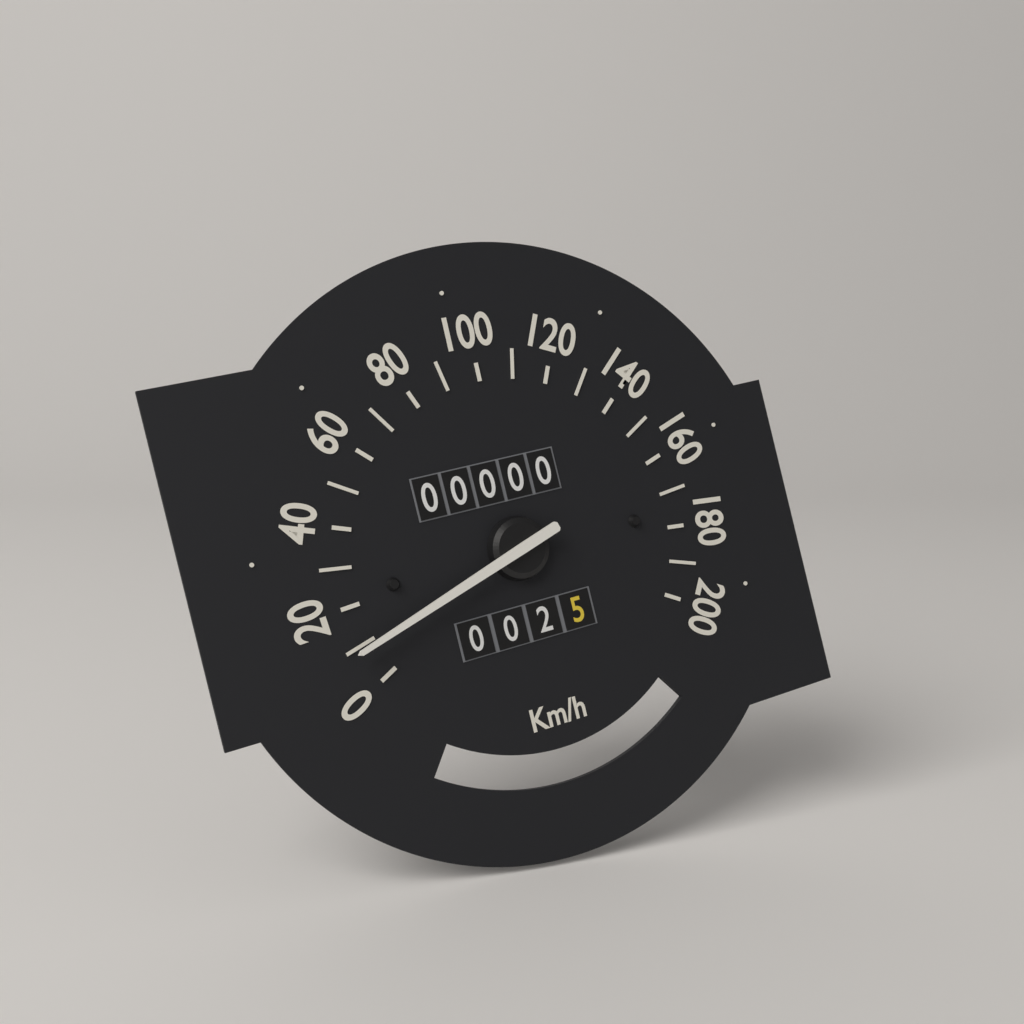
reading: 9 km/h
